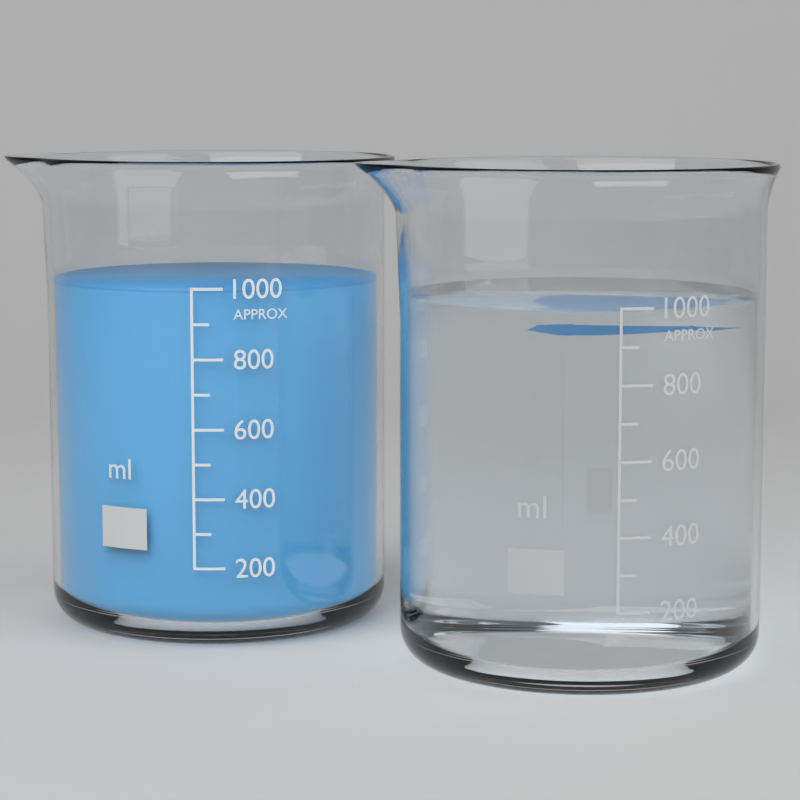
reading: 1000 ml
